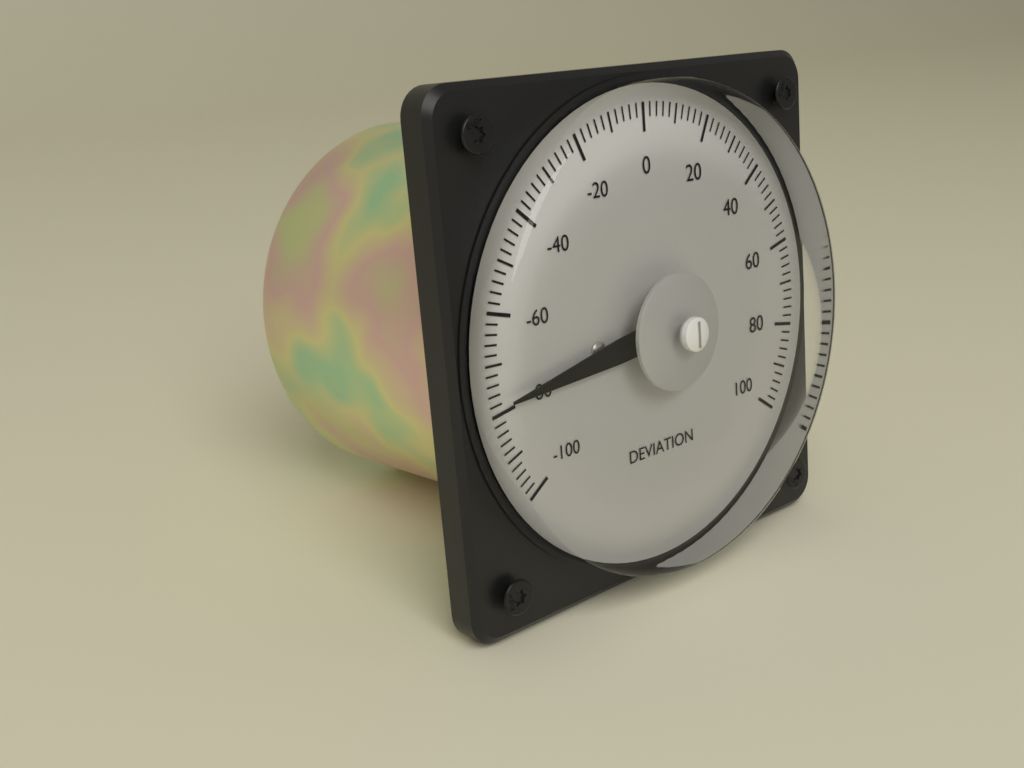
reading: -78 (no unit)
